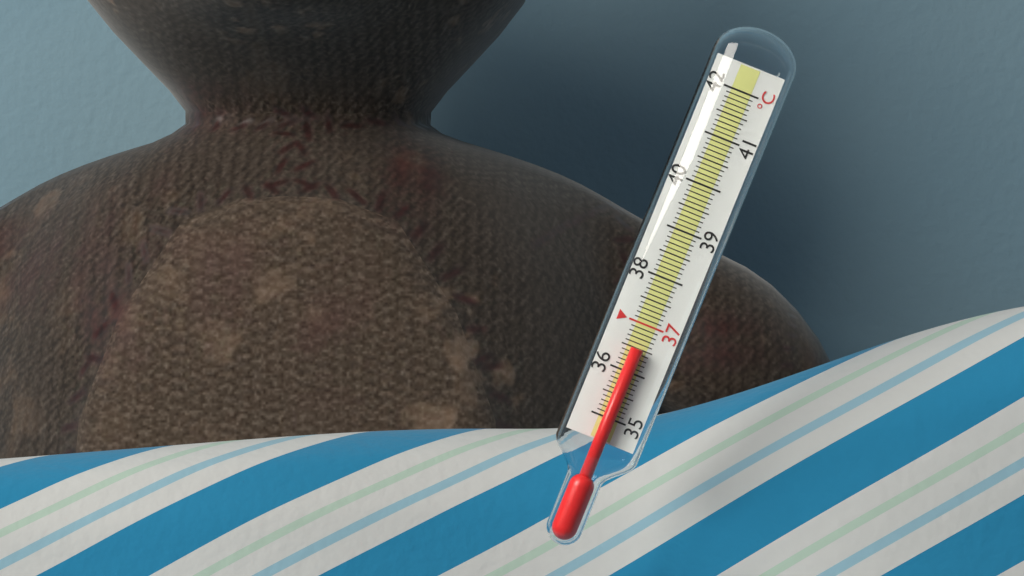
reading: 36.5 °C
